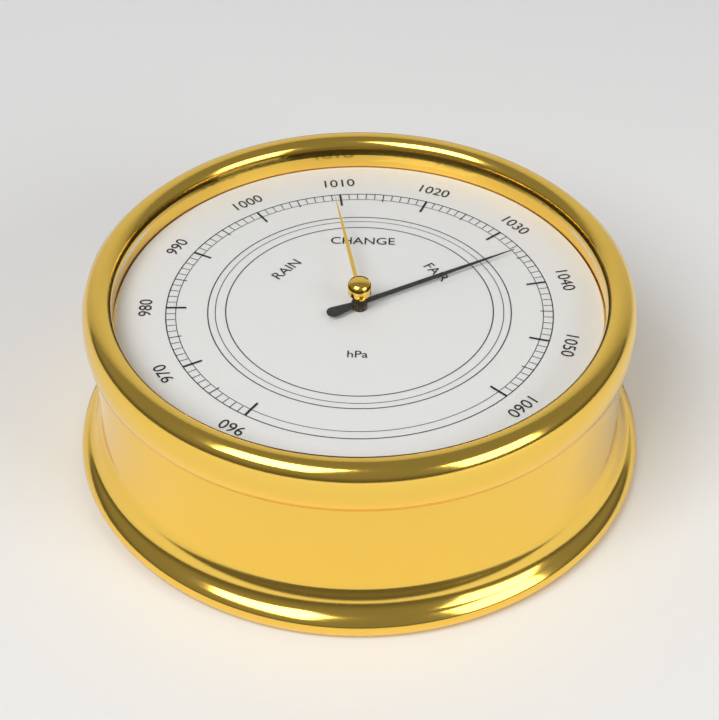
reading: 1034 hPa
